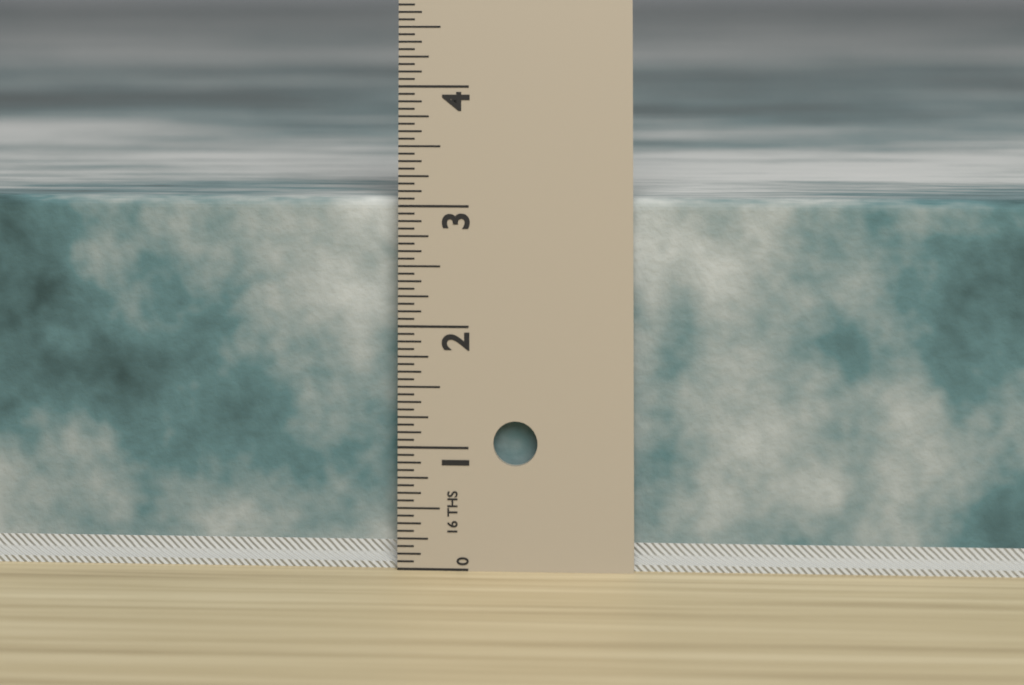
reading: 3.0625 in
